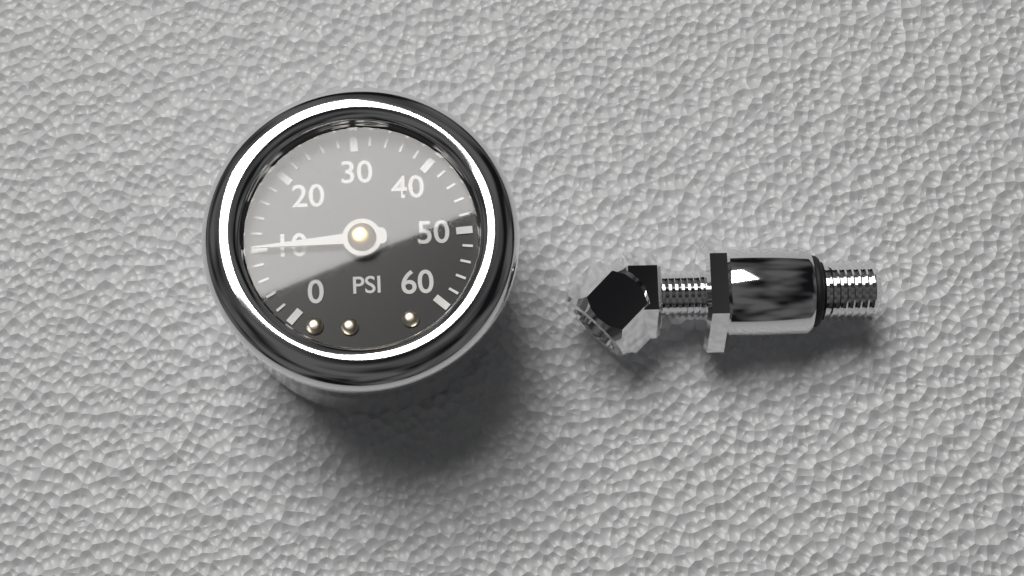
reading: 10 psi
